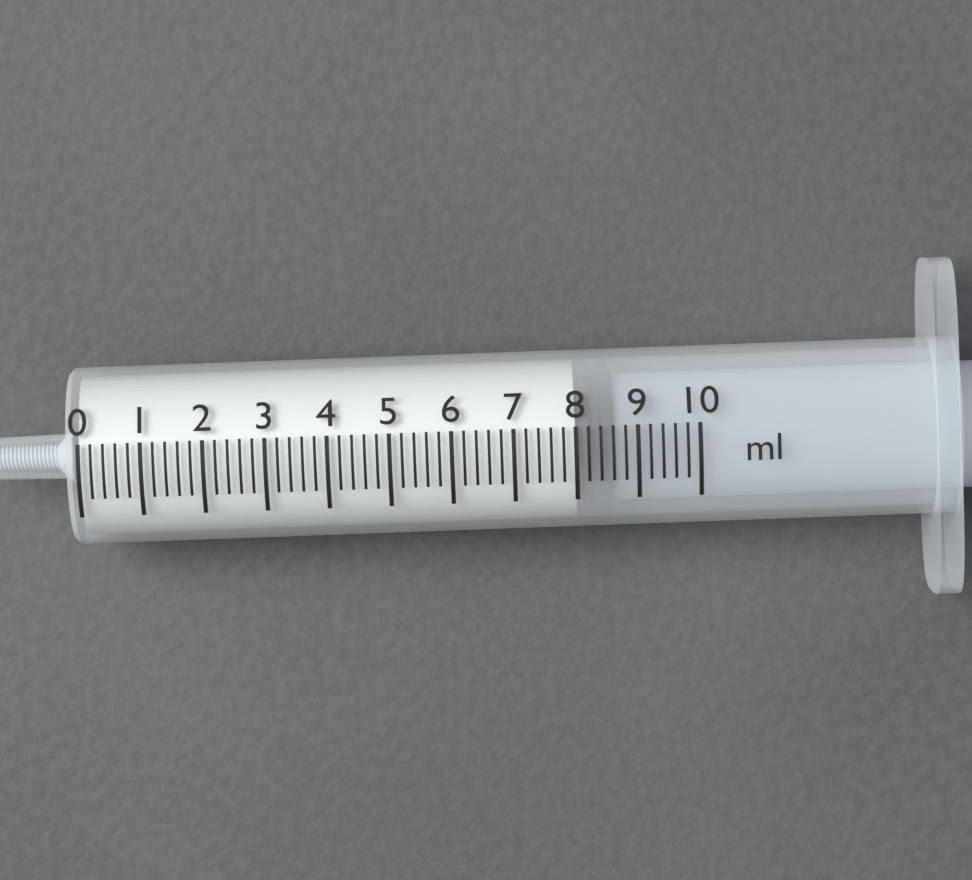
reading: 8.0 ml
